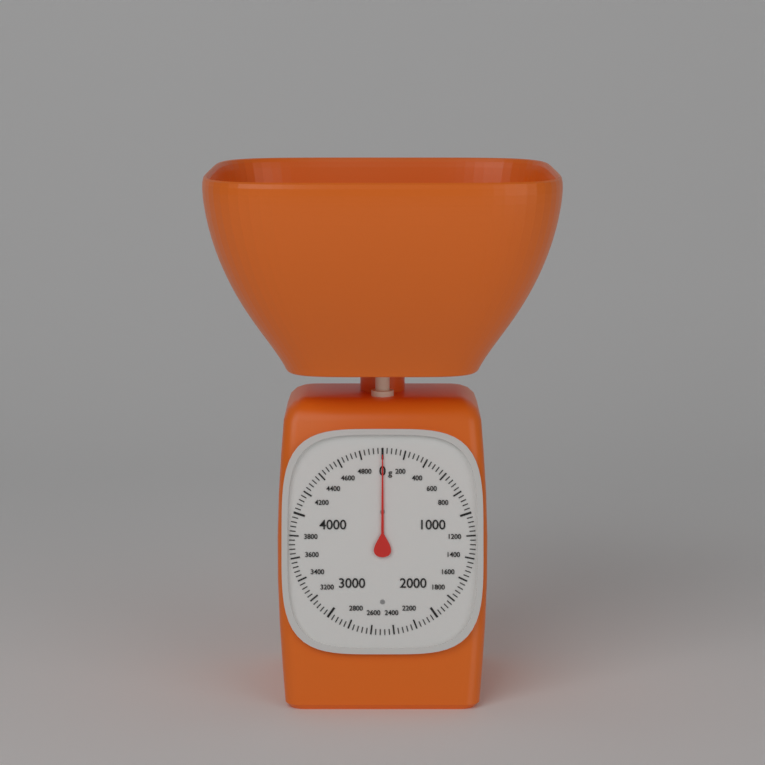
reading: 0 g
